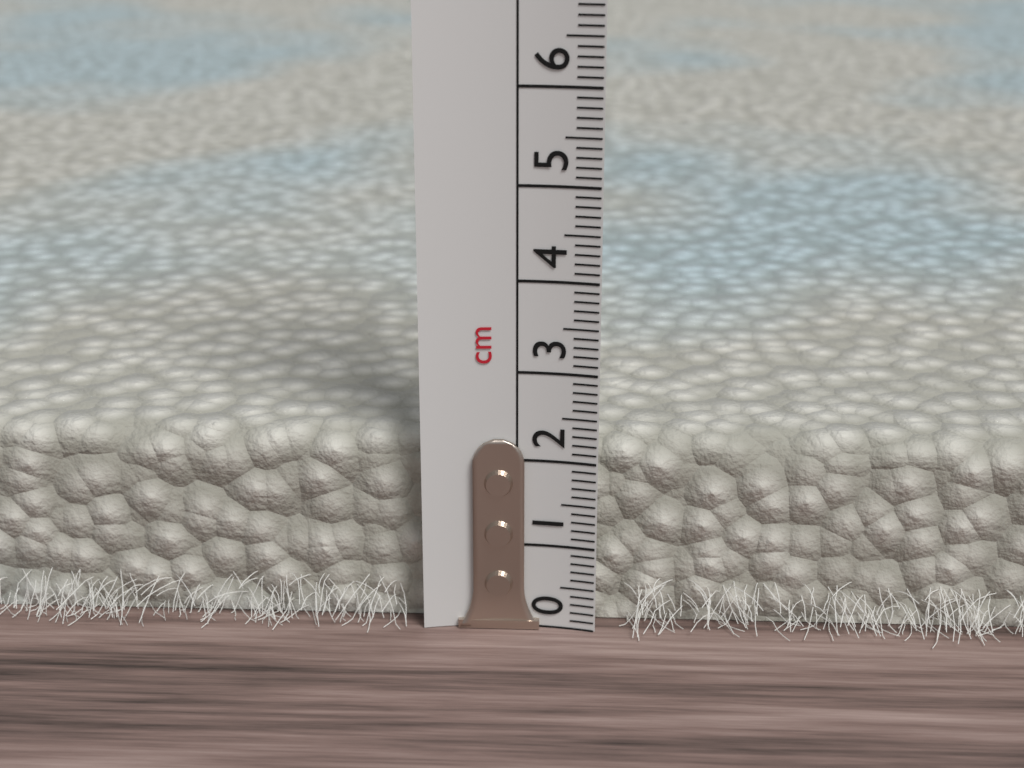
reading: 2.2 cm
